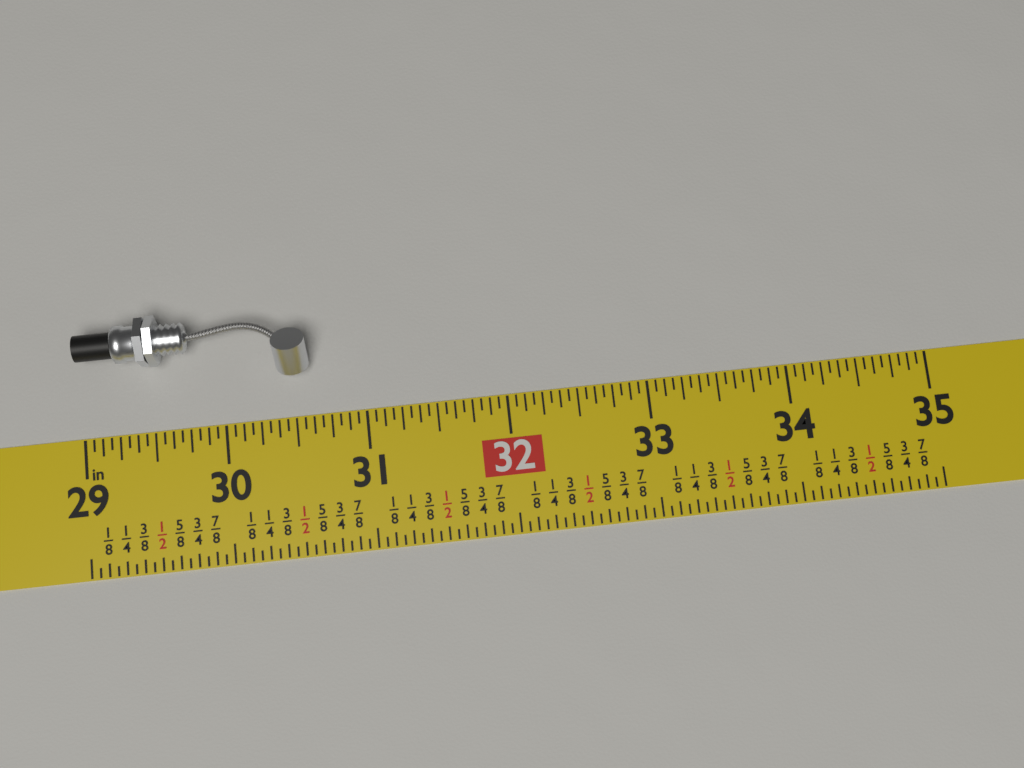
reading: 30.6250 in
